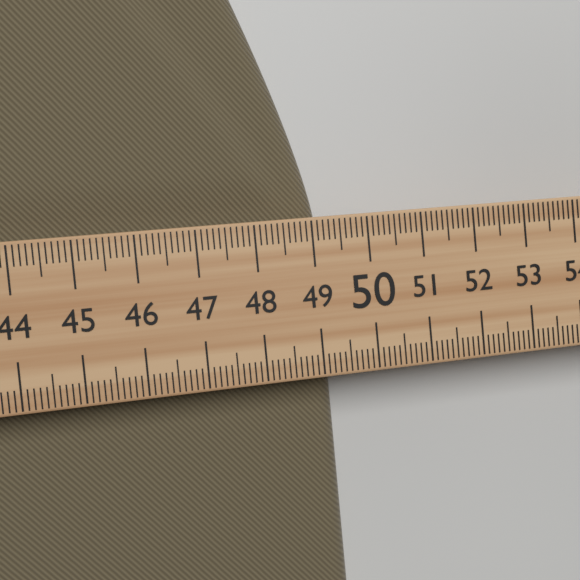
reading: 49.3 (no unit)
